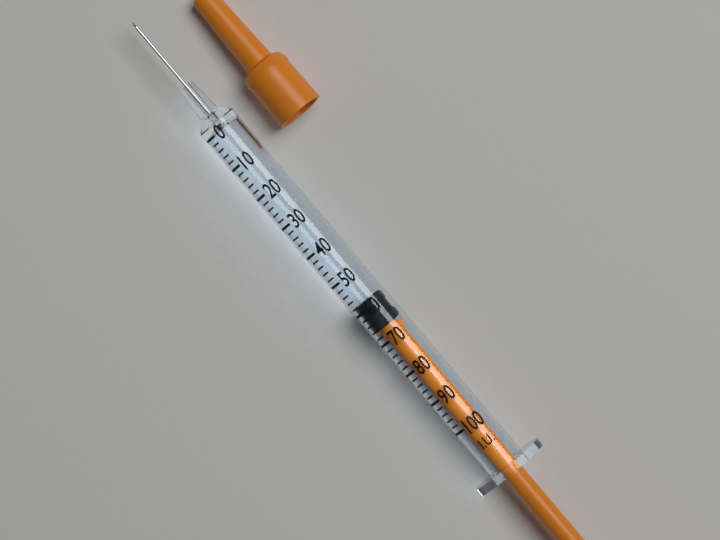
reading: 58 I.U.
